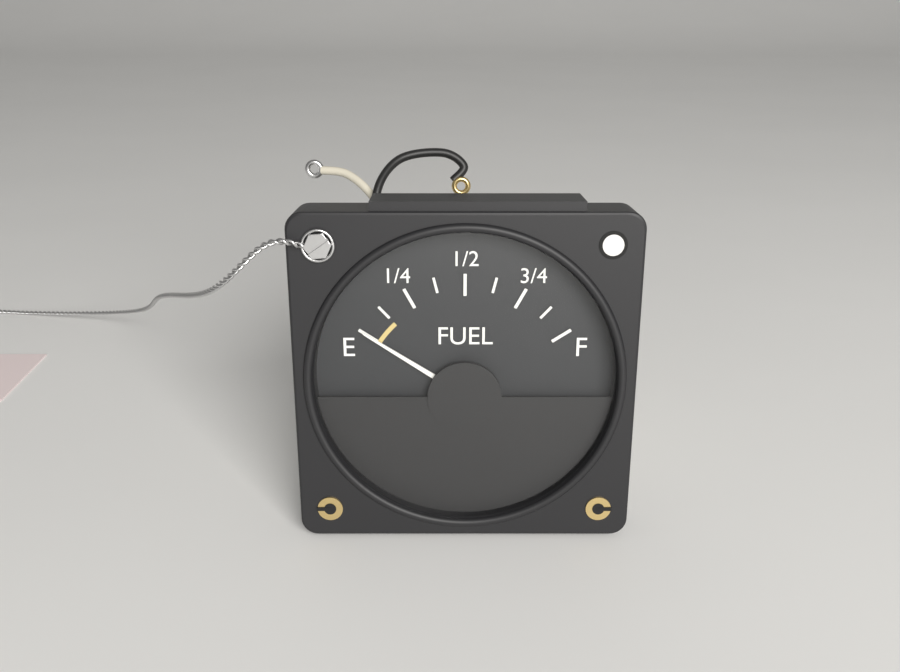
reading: 0.000 (no unit)
